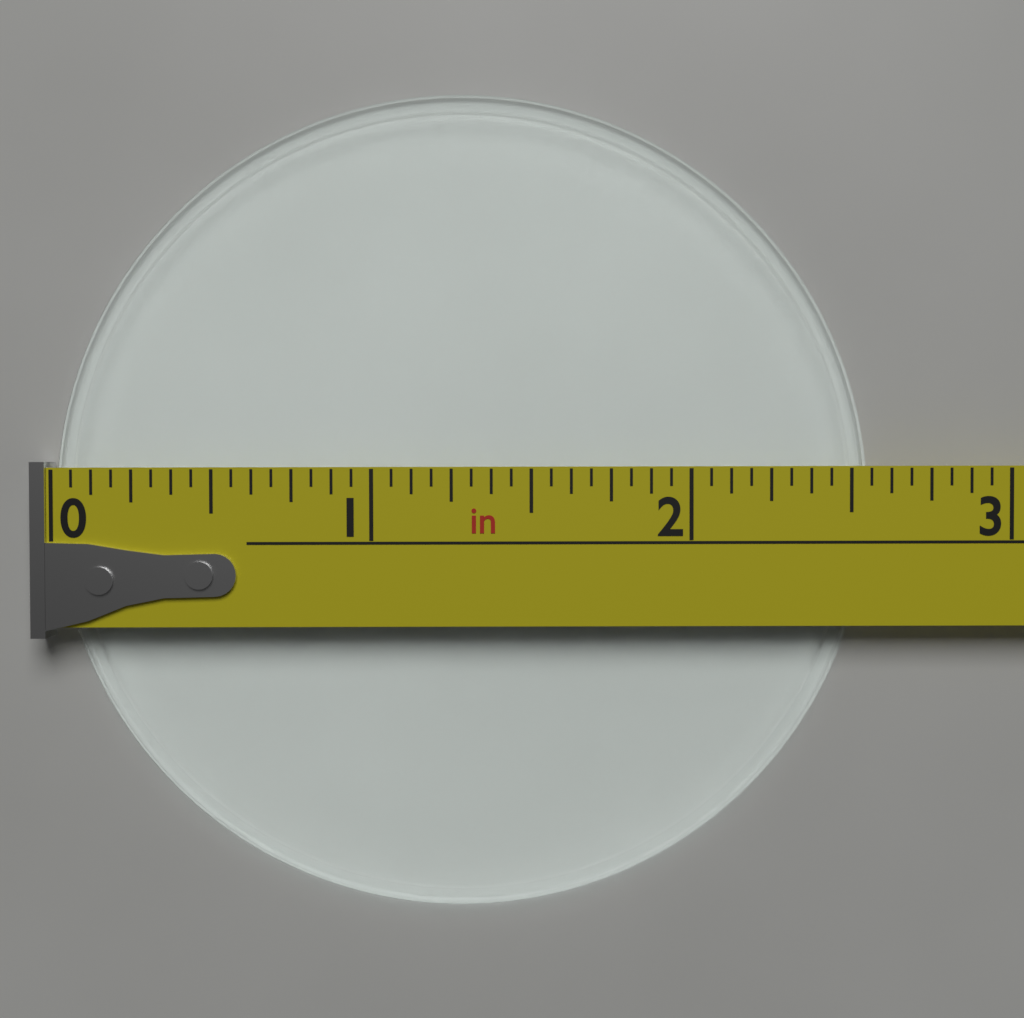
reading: 2.5625 in
